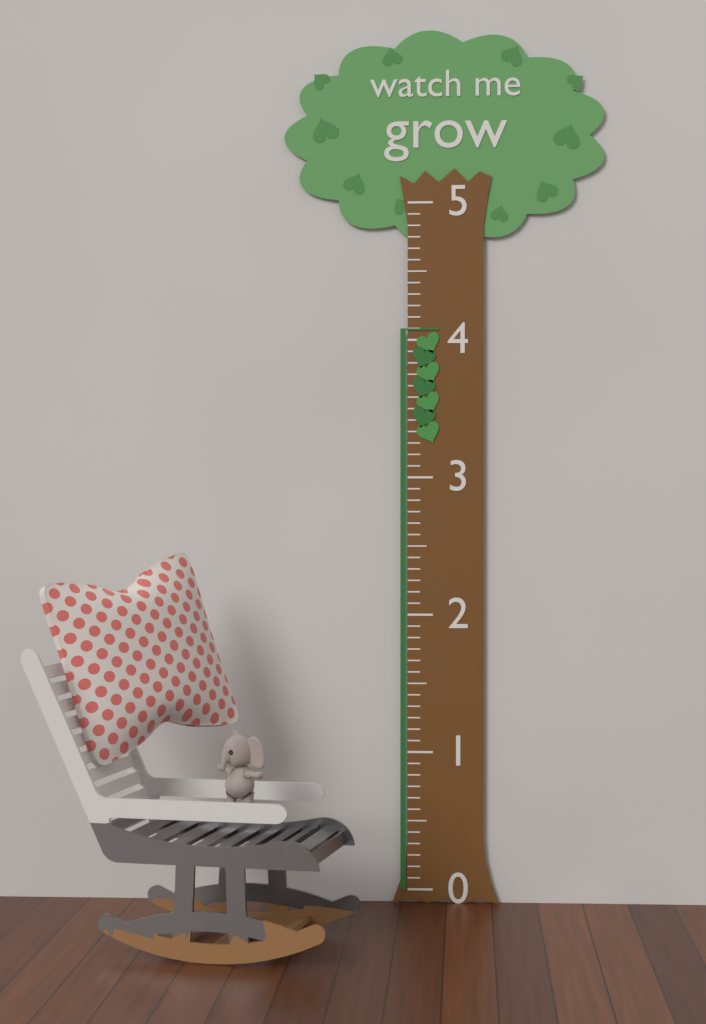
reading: 4.083333 (no unit)
